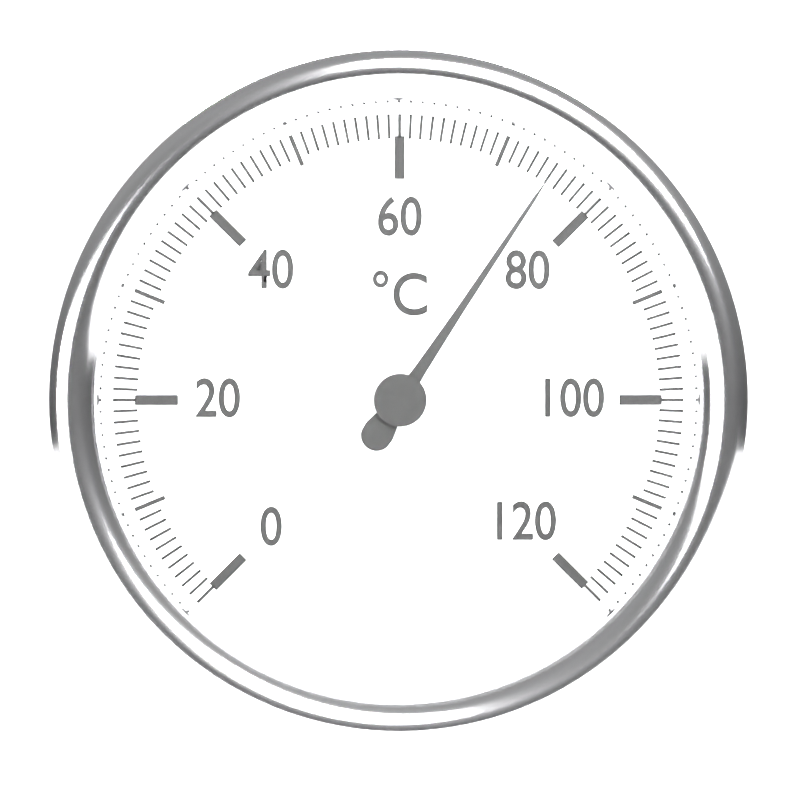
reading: 75 °C
